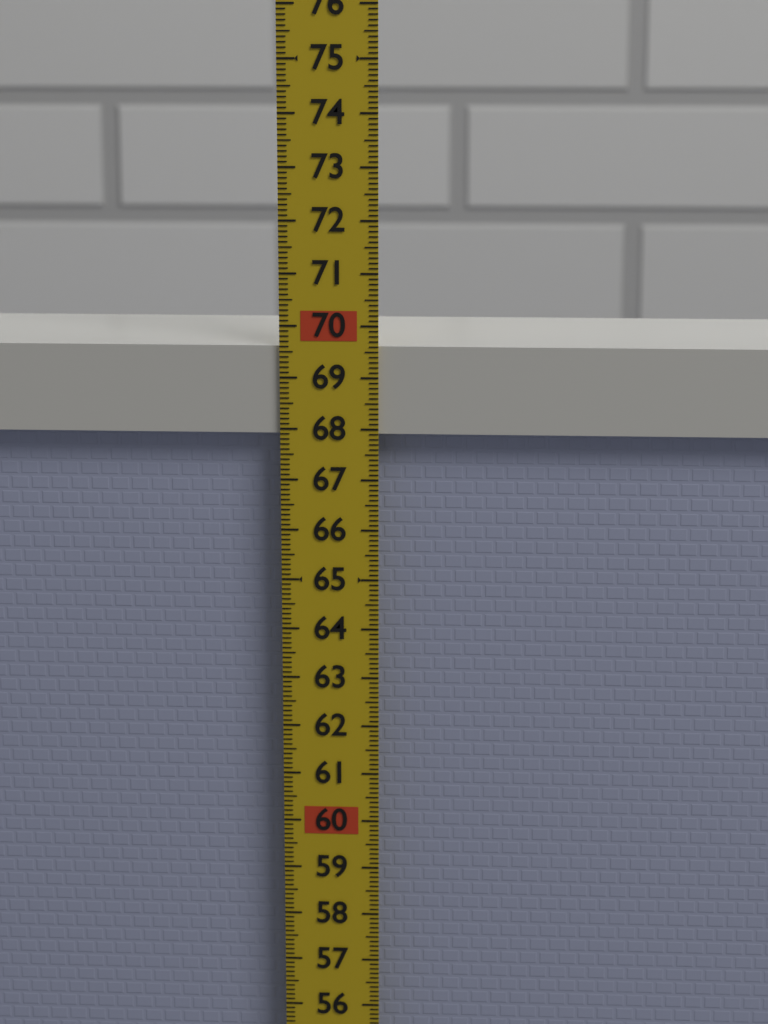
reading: 69.6 (no unit)
